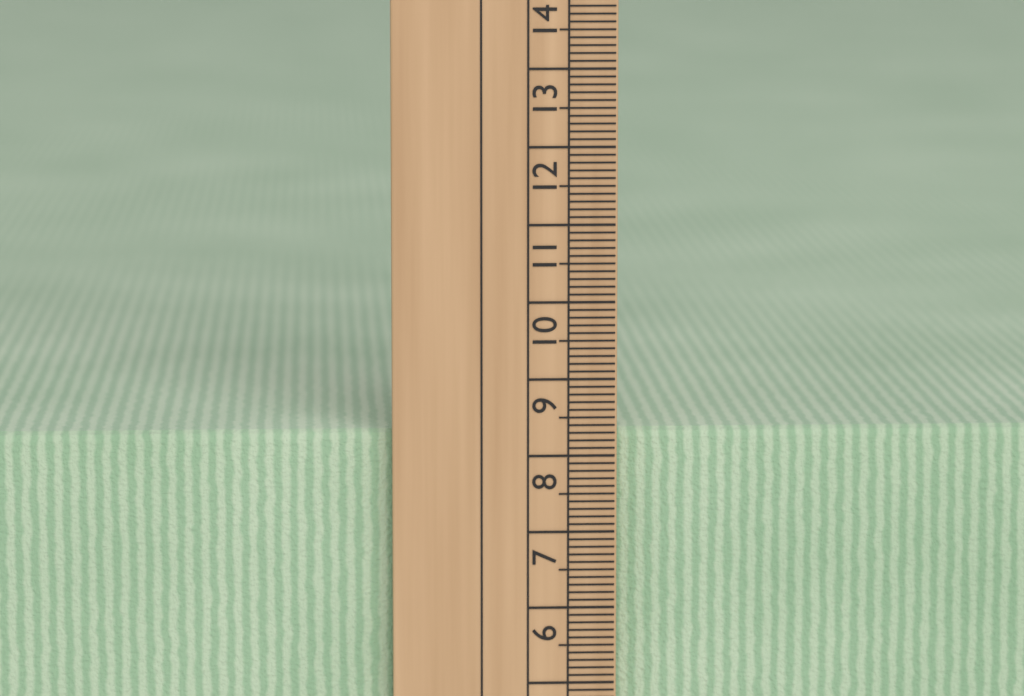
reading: 8.3 cm
